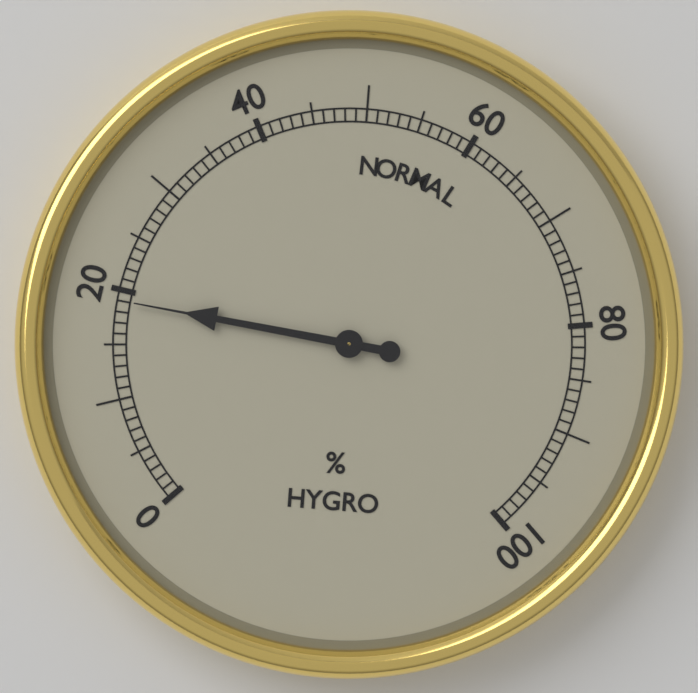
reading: 19 %
